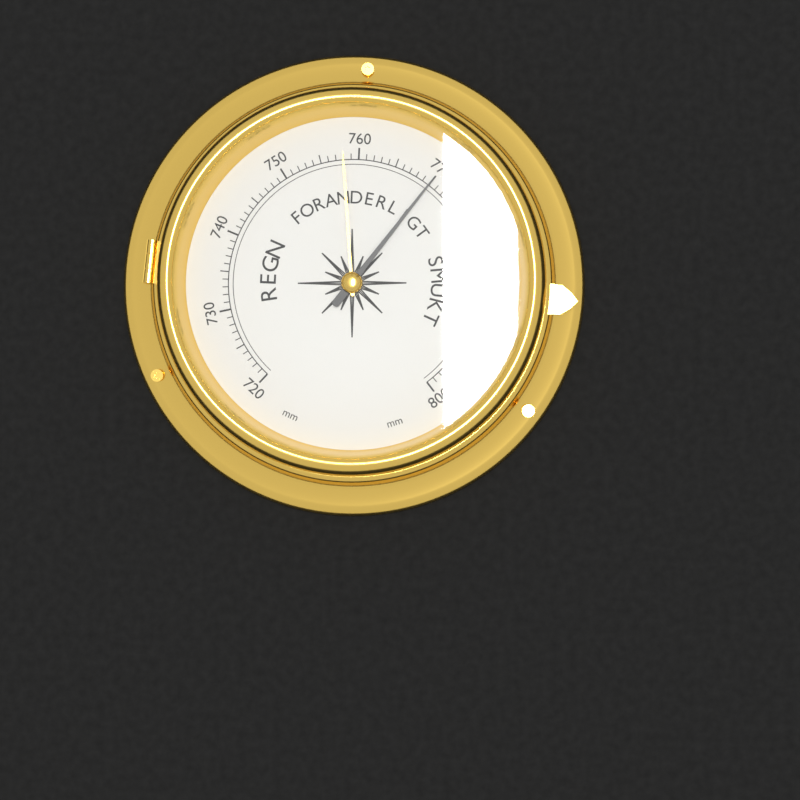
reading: 770 mm
